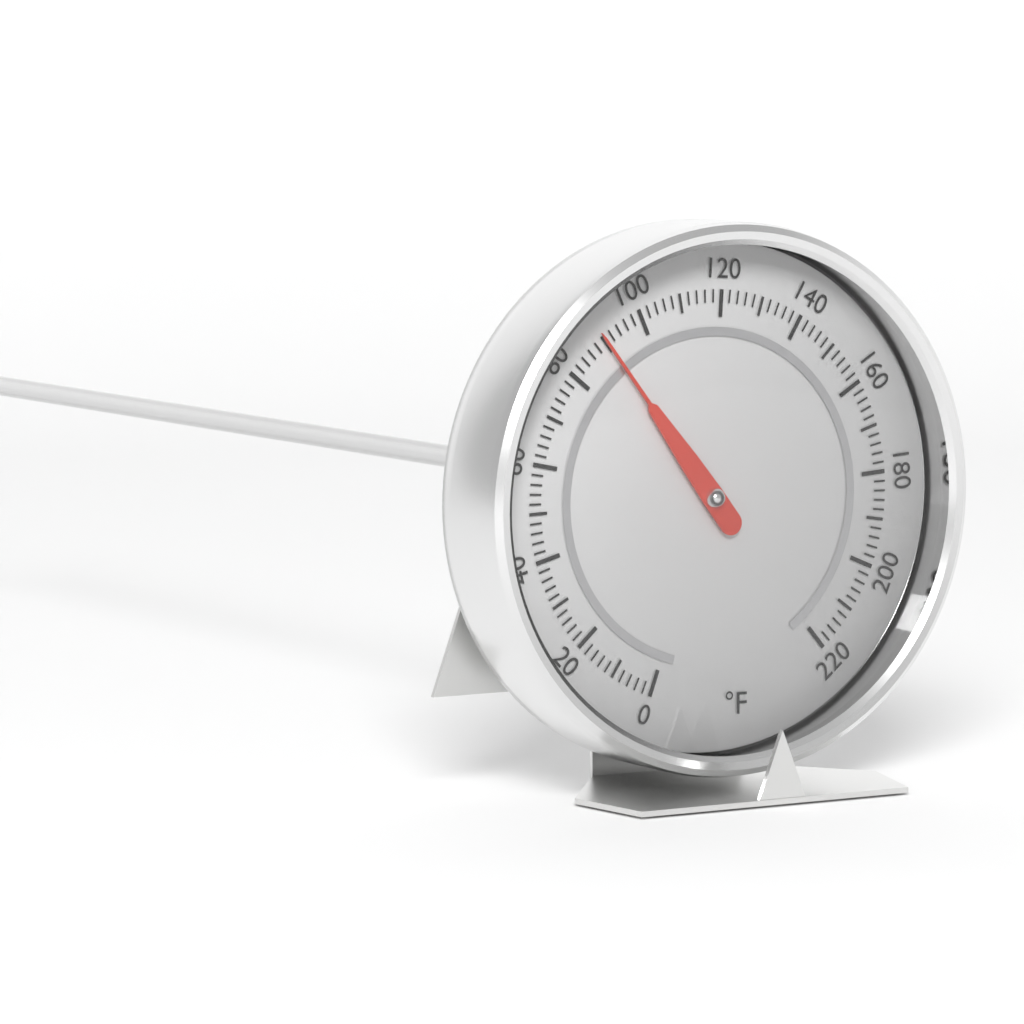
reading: 90 °F
